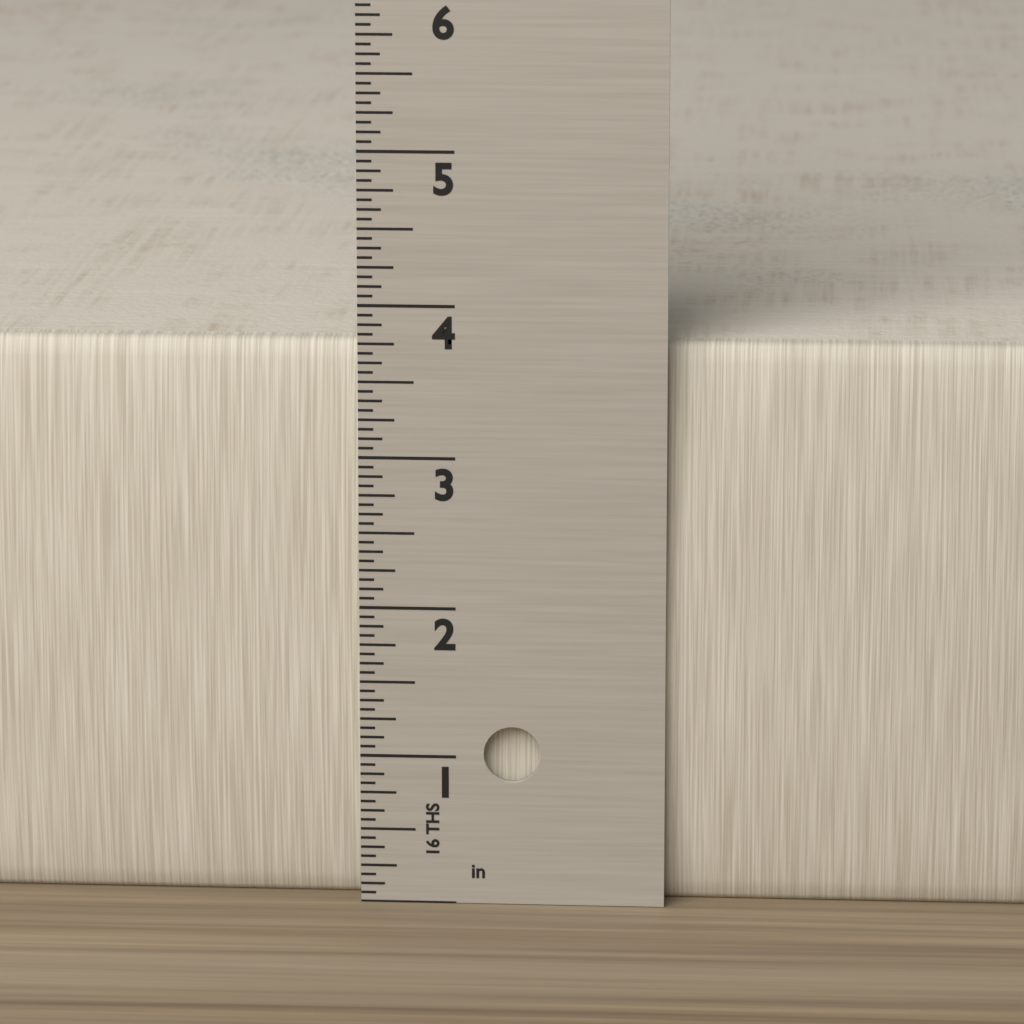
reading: 3.7500 in
